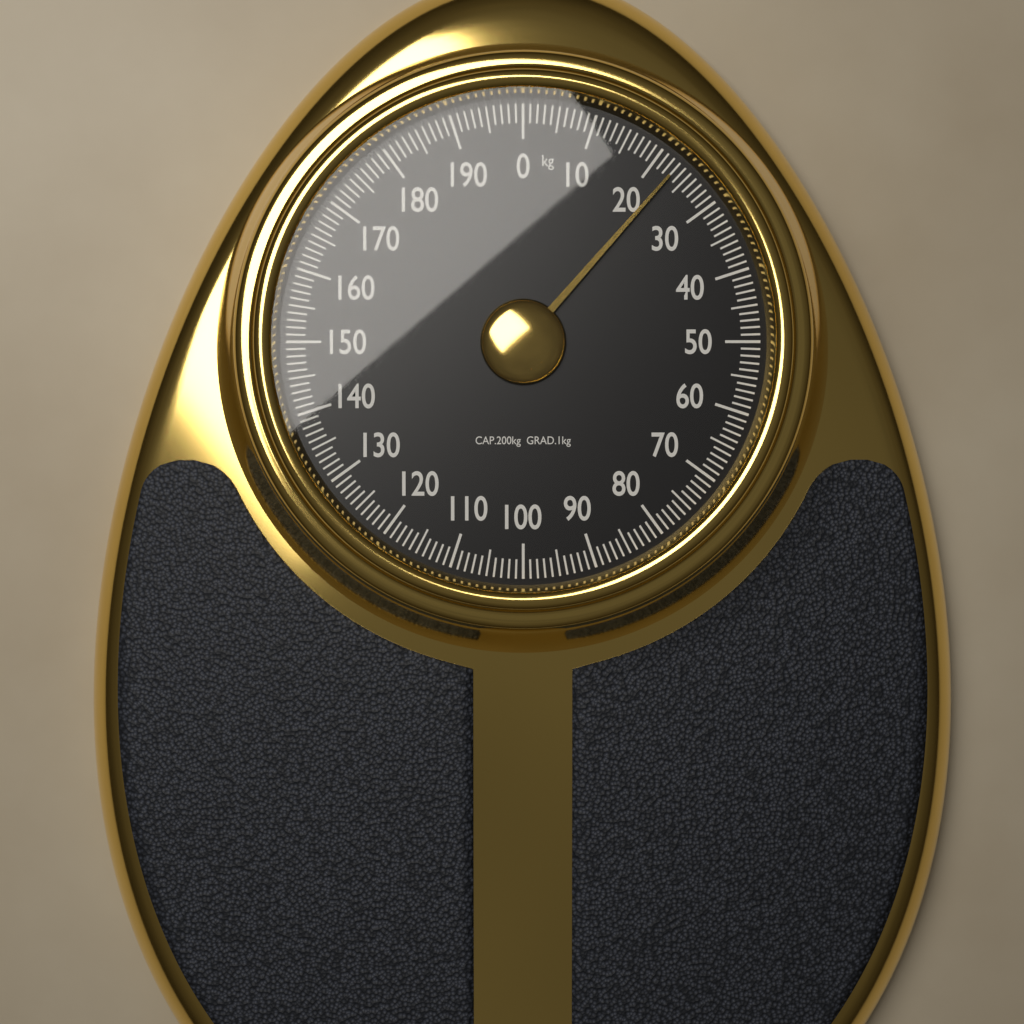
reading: 23 kg
